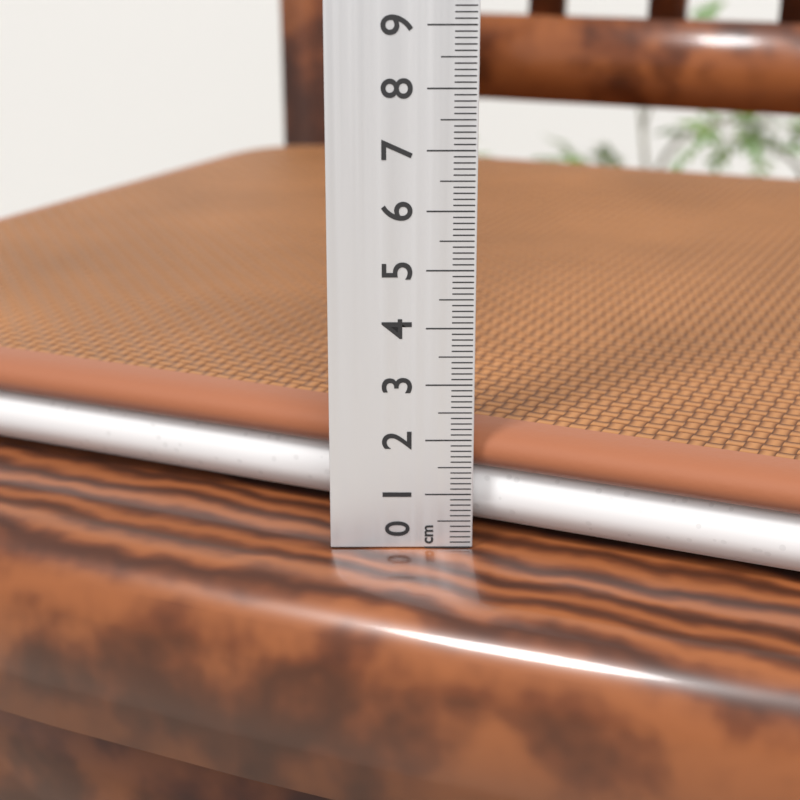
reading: 2.1 cm
